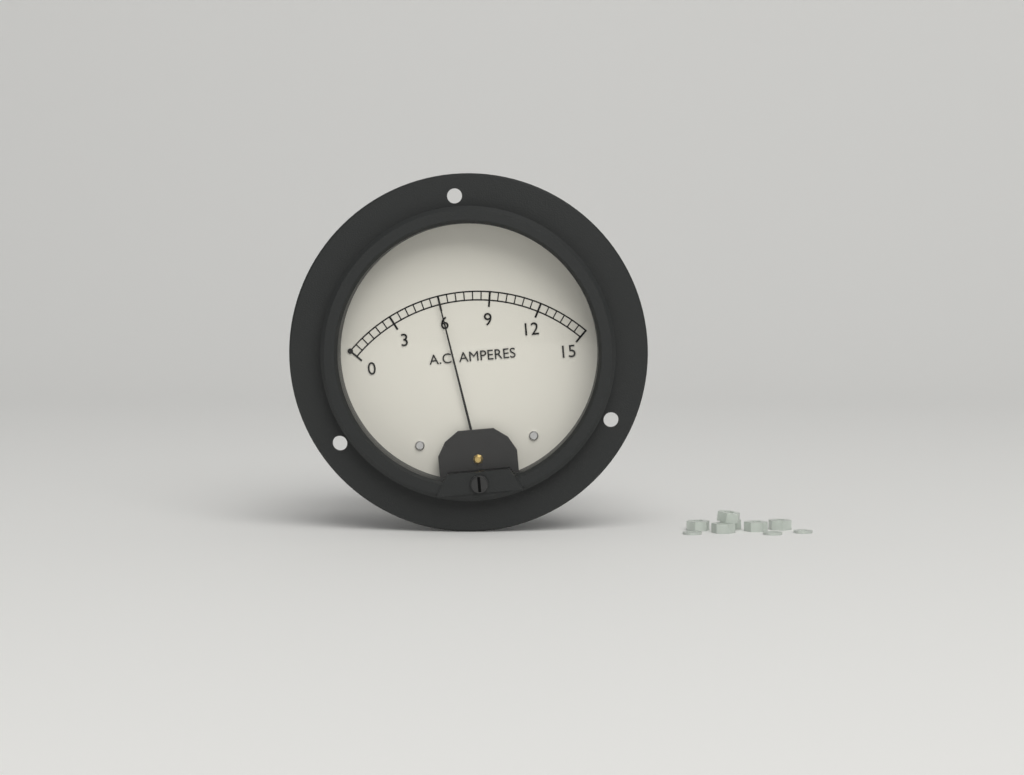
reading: 6.0 A
